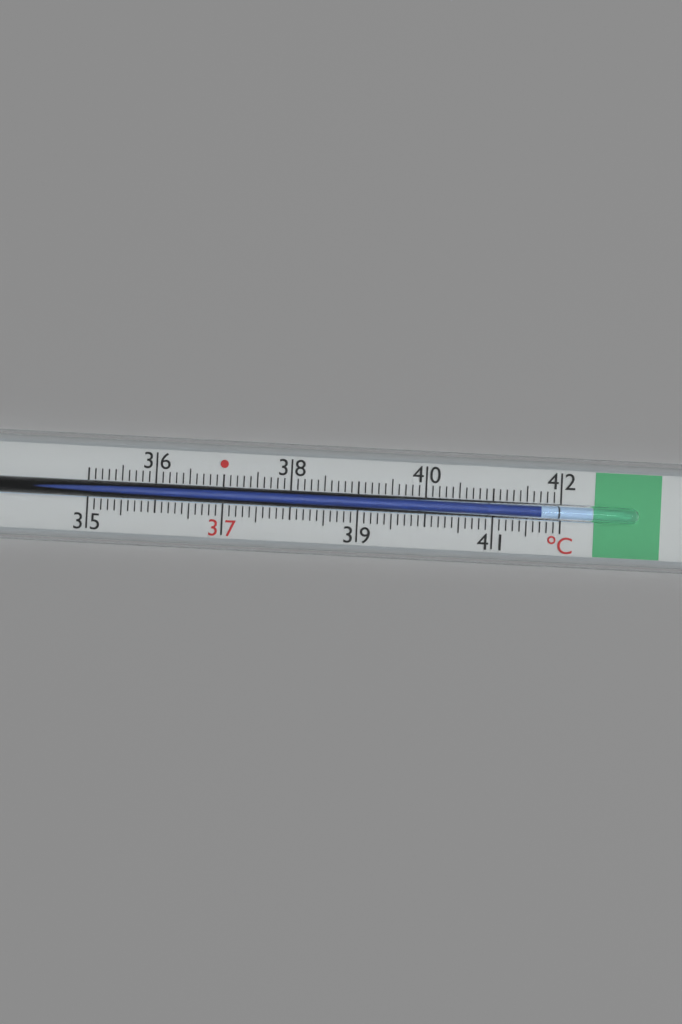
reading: 41.7 °C
